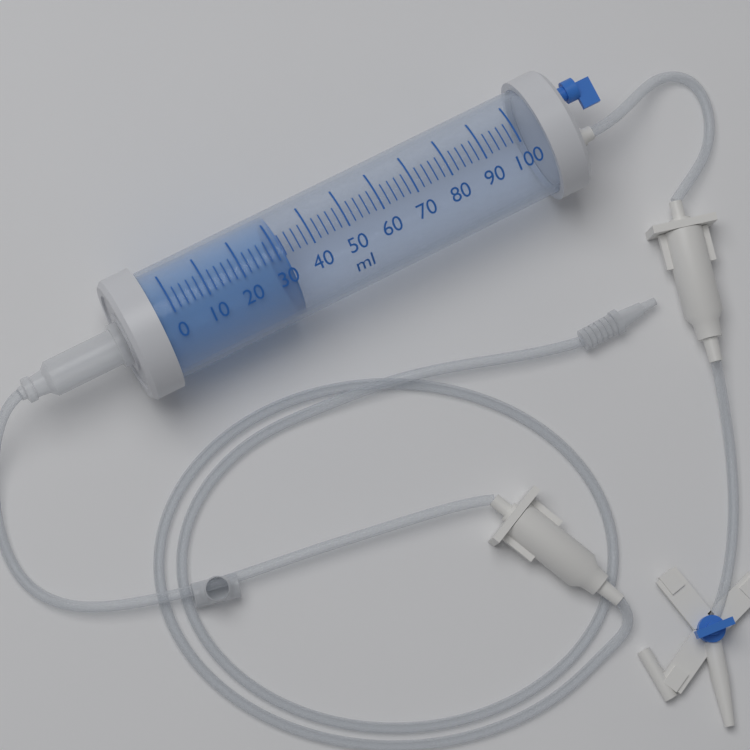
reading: 32 ml
